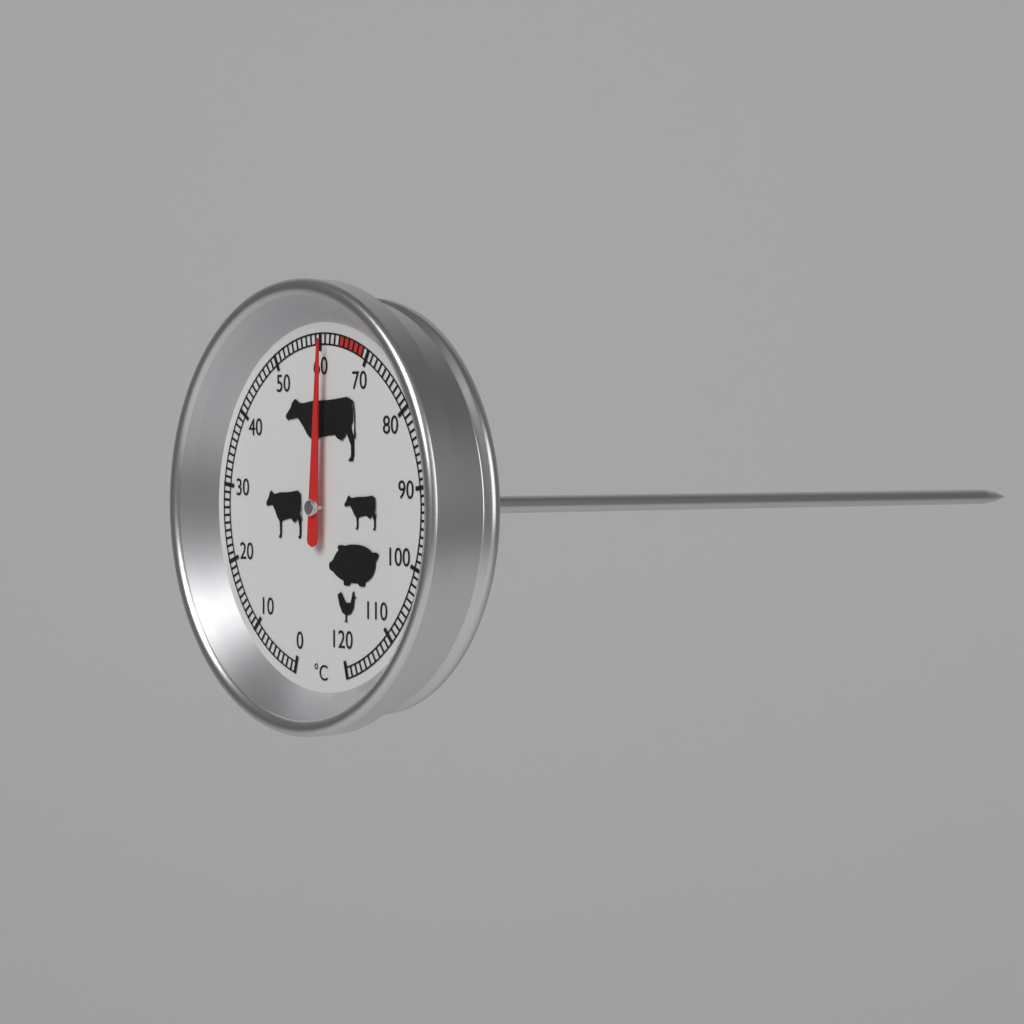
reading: 61 °C
